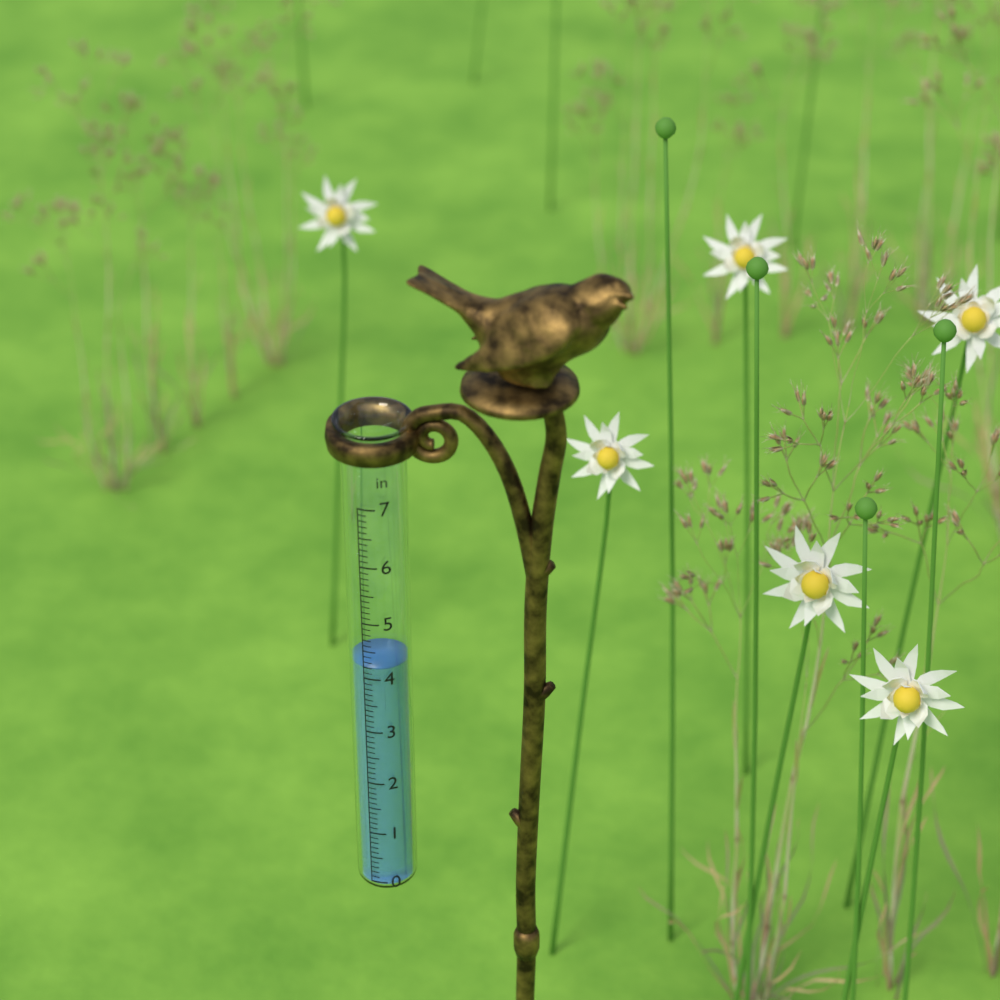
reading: 4.2 in
